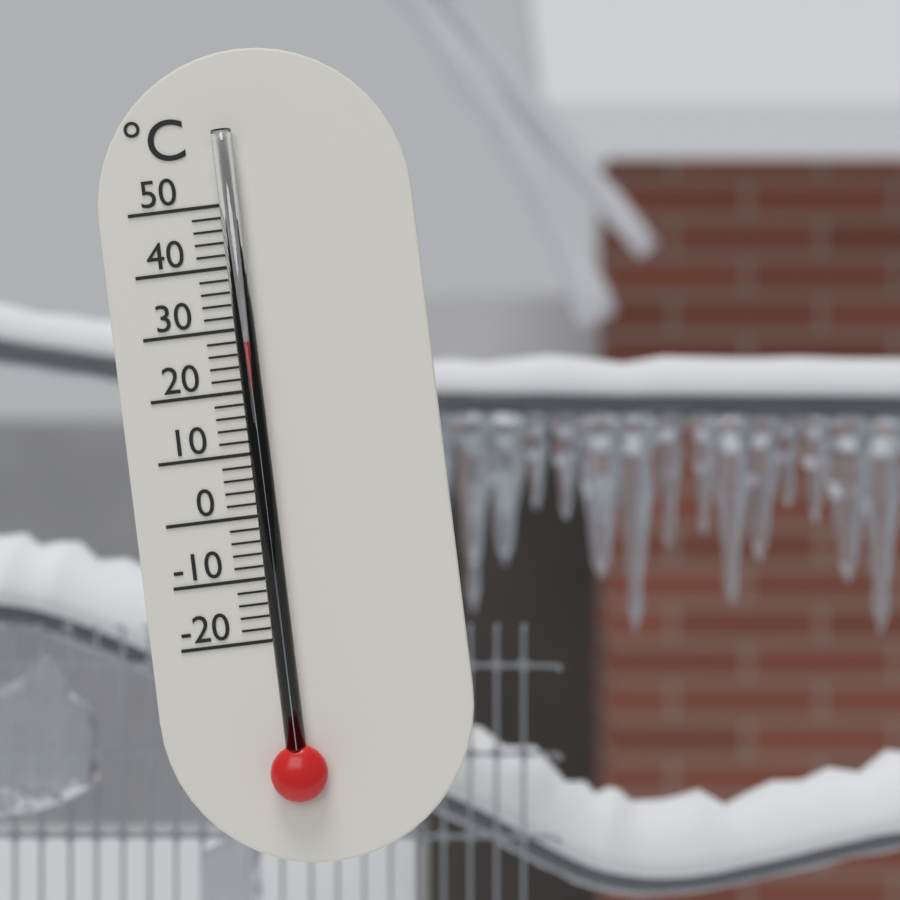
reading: 28 °C
